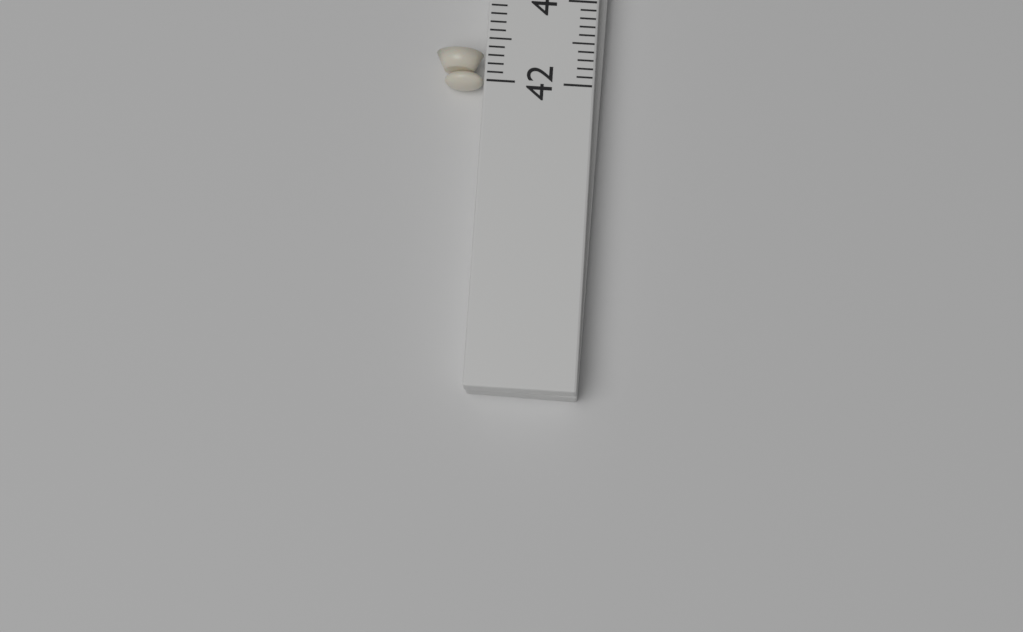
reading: 42.4 (no unit)
